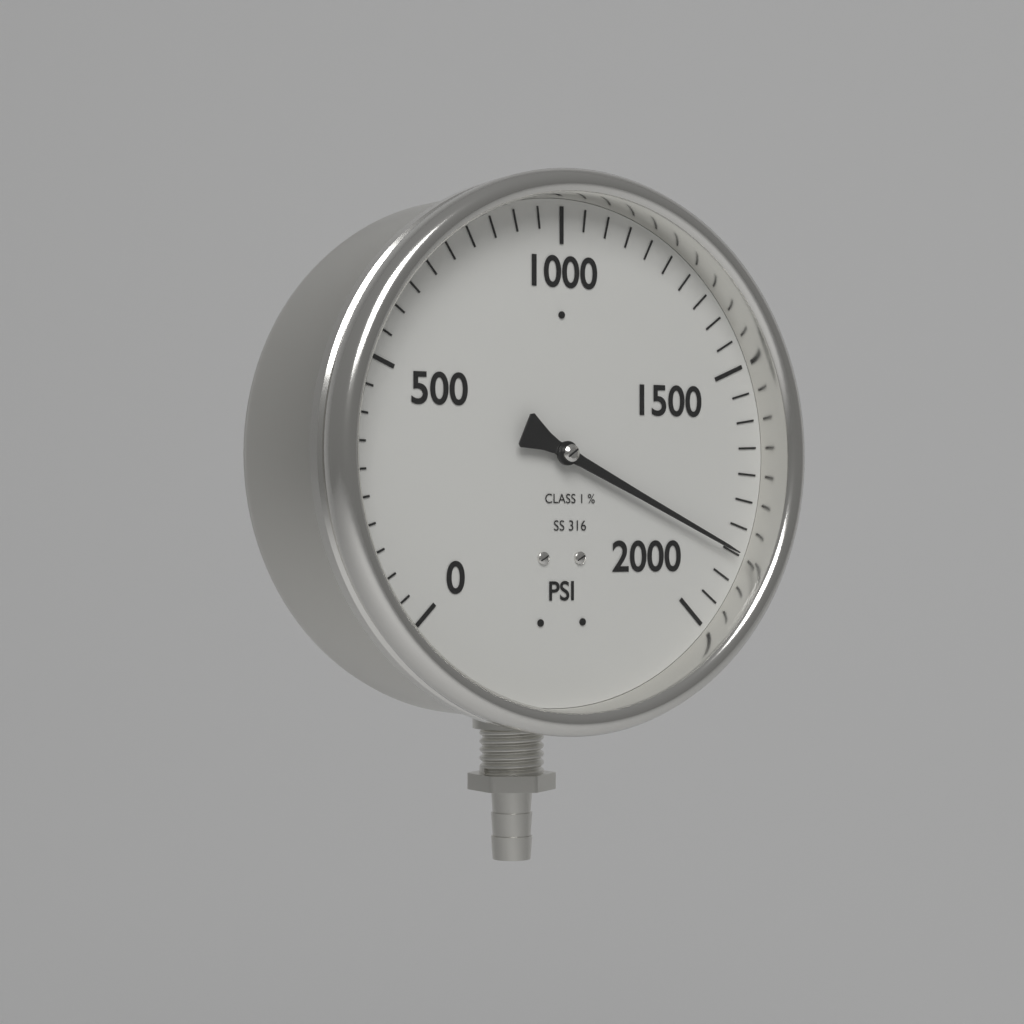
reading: 1850 psi
